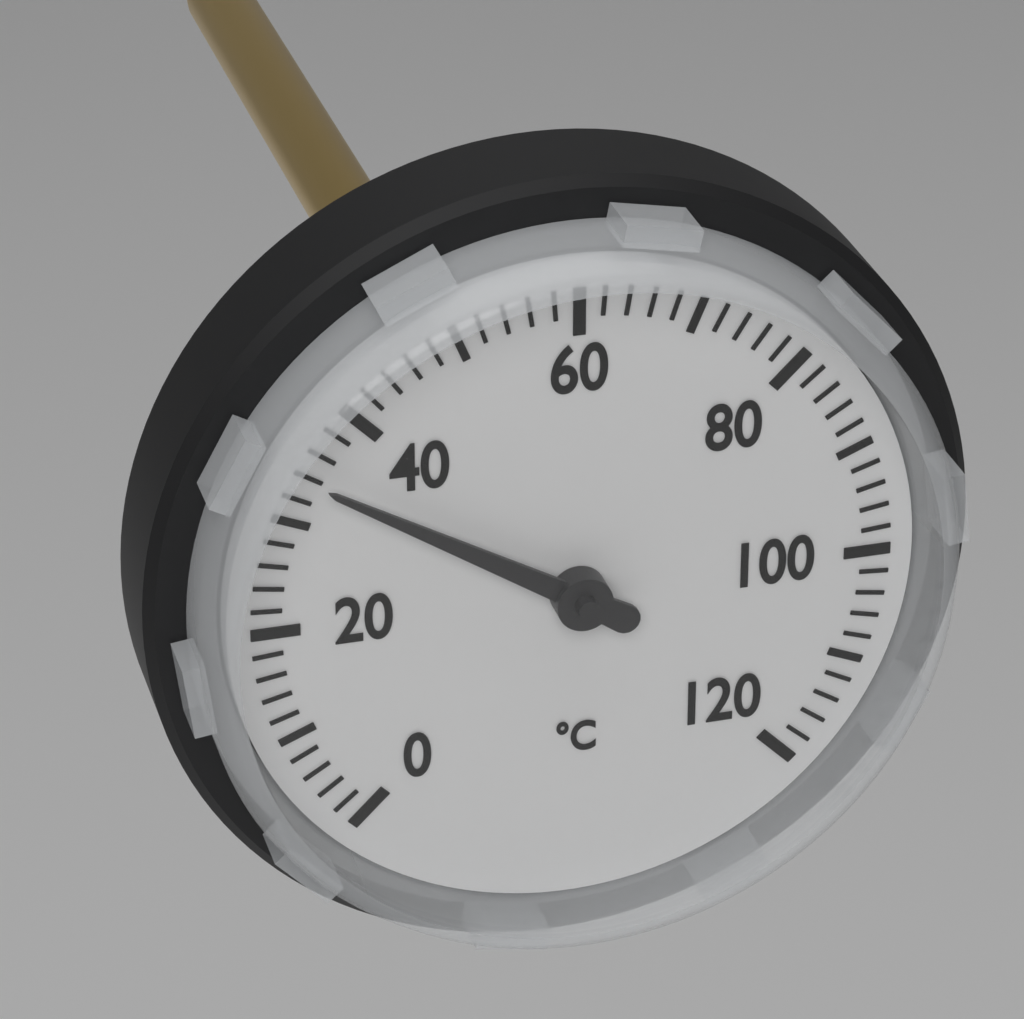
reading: 34 °C
